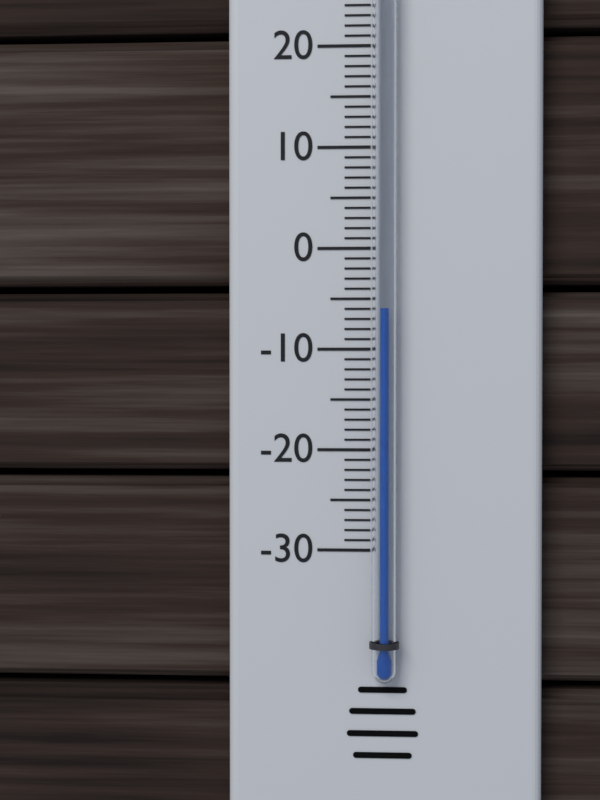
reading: -6 °C
